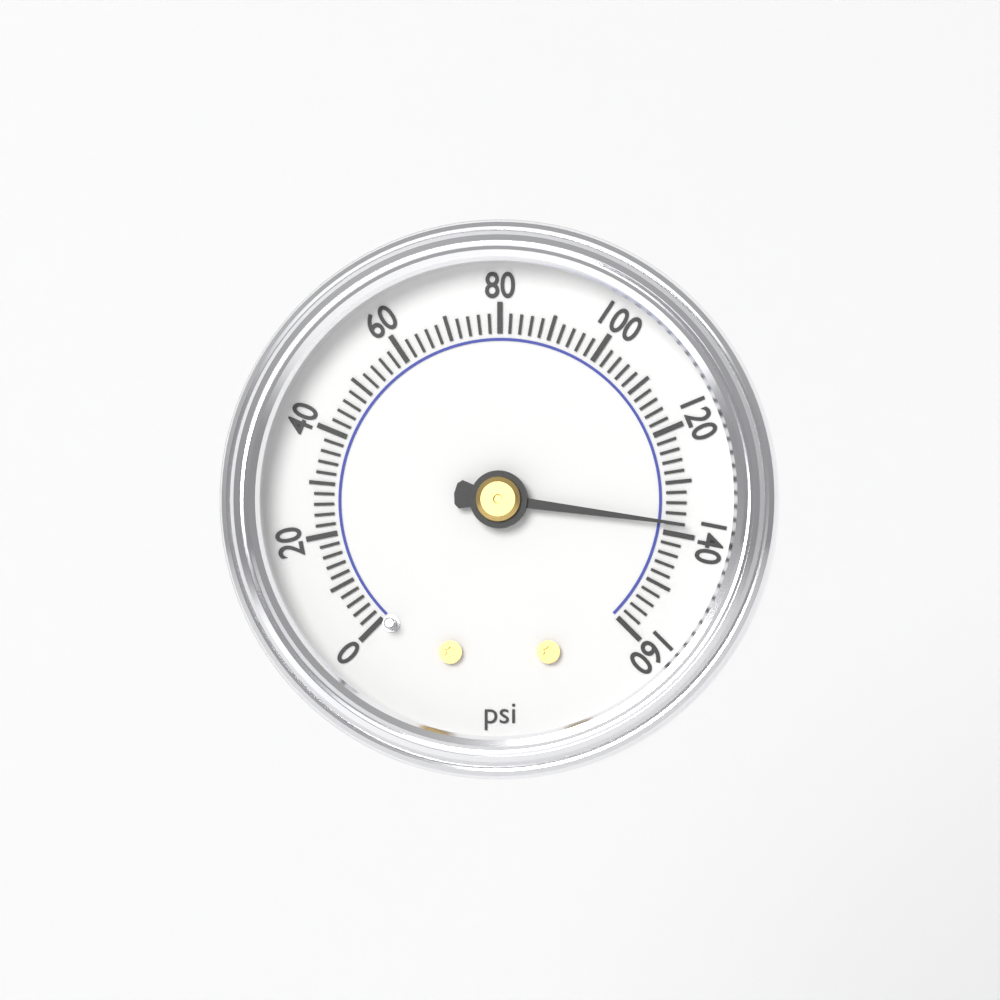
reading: 138 psi
